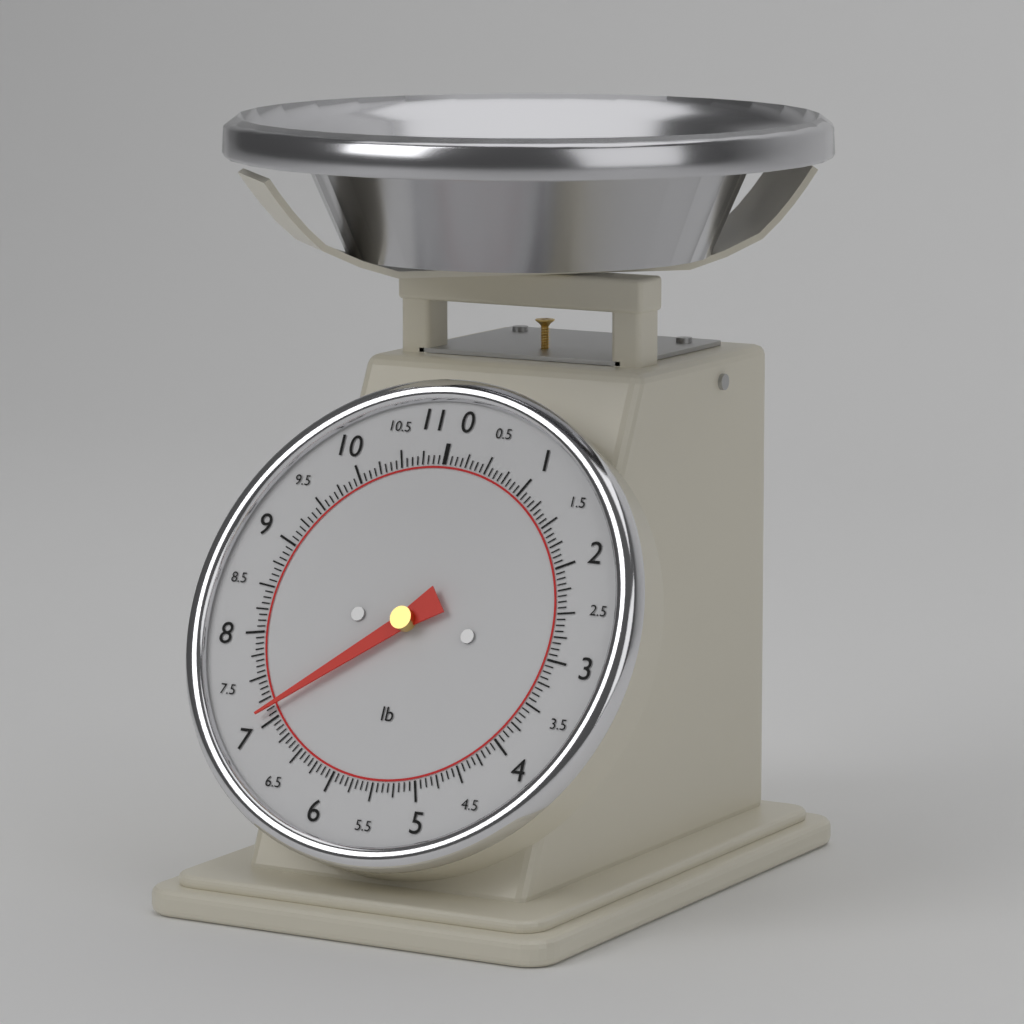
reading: 7.1250 lb
